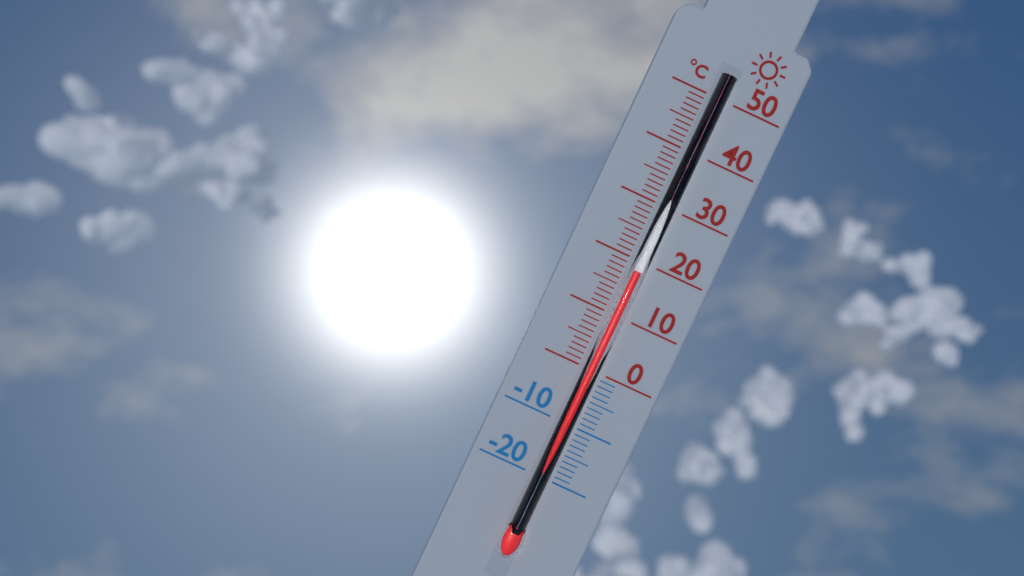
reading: 18 °C
